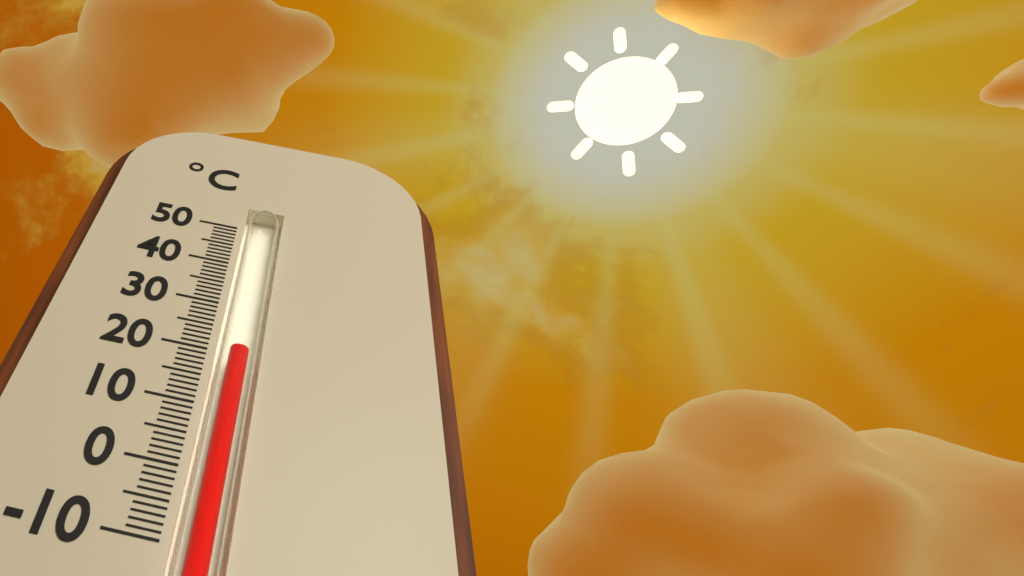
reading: 21 °C
